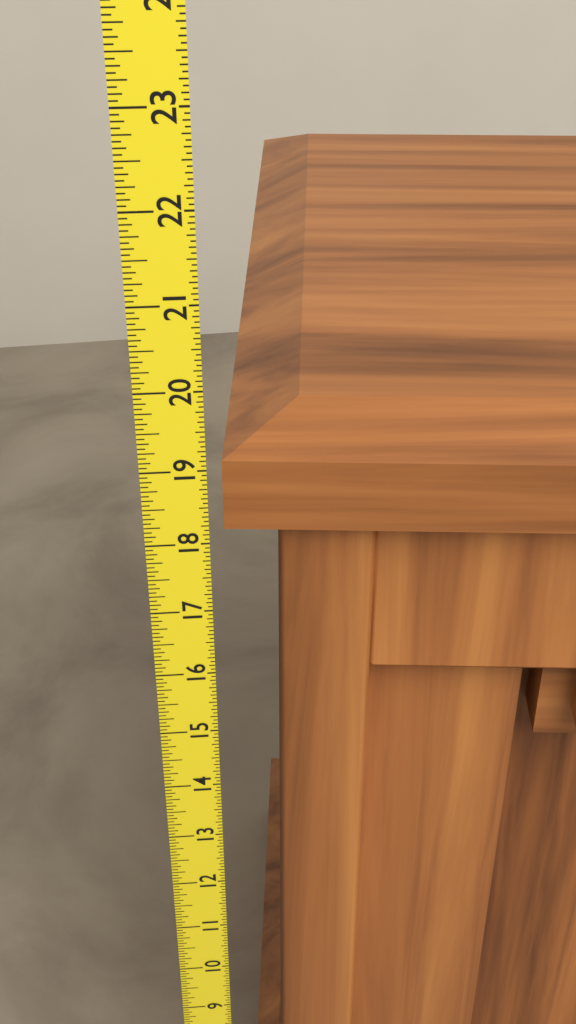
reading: 19.3125 (no unit)
